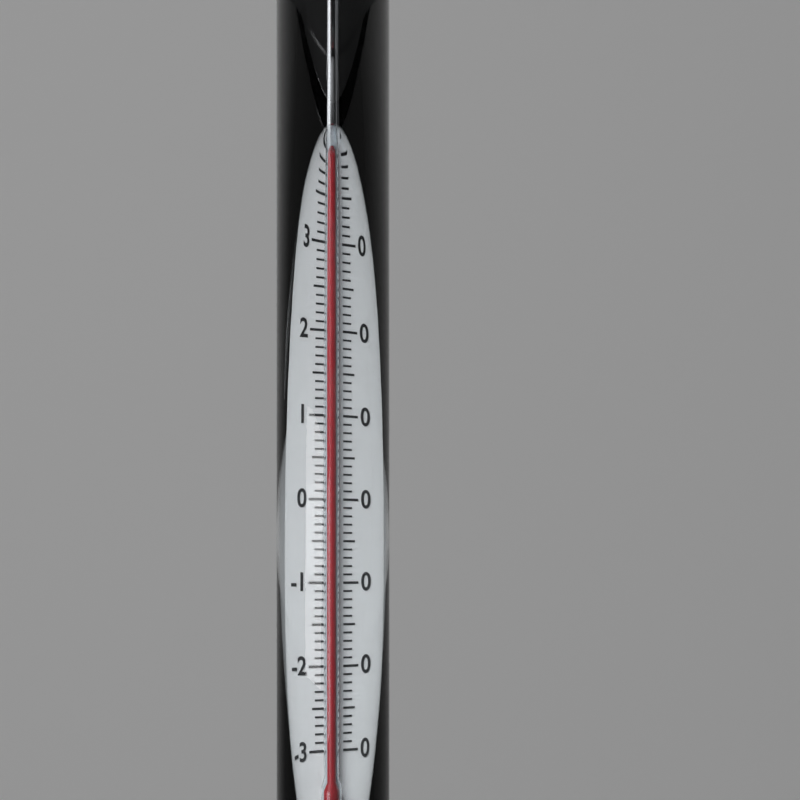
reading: 40 °C
